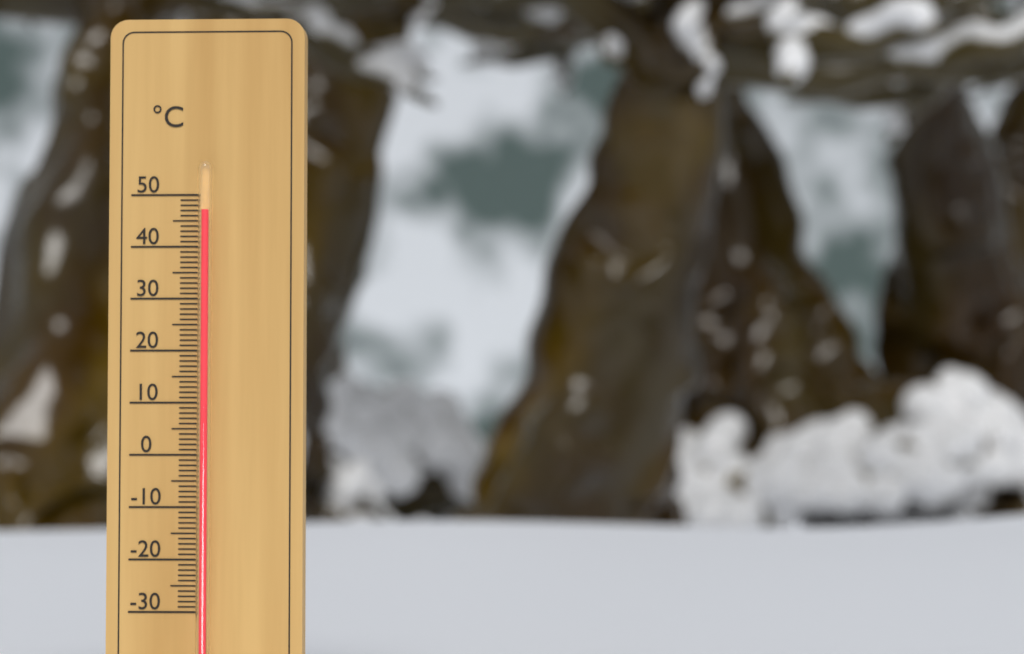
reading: 47 °C
